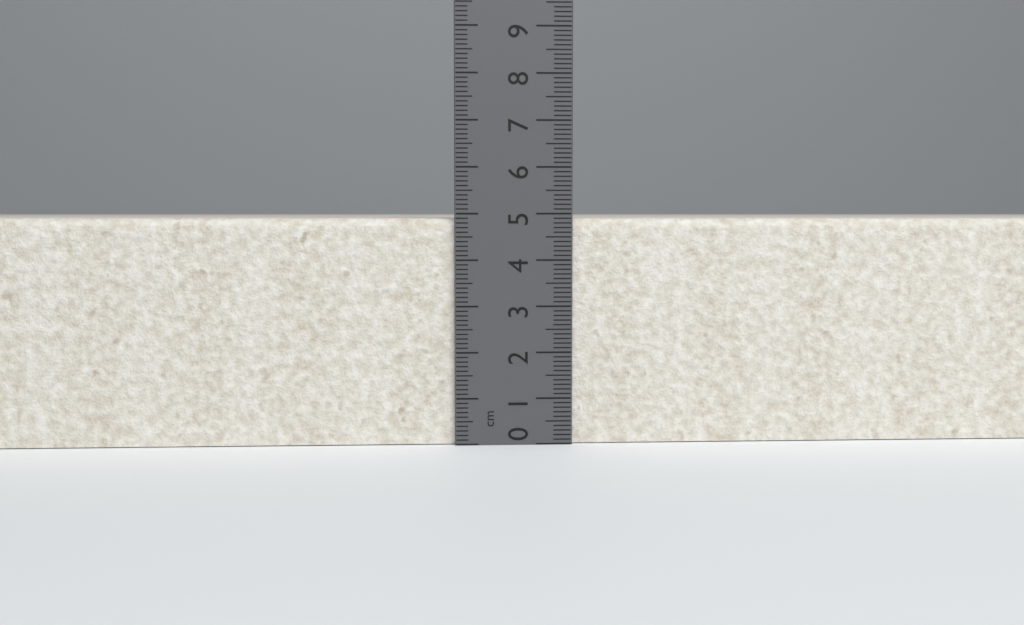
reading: 4.9 cm
